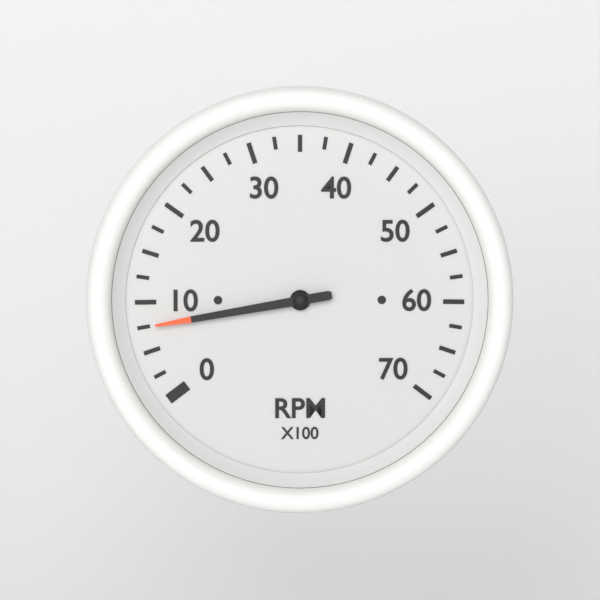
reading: 7.5 RPM x100
